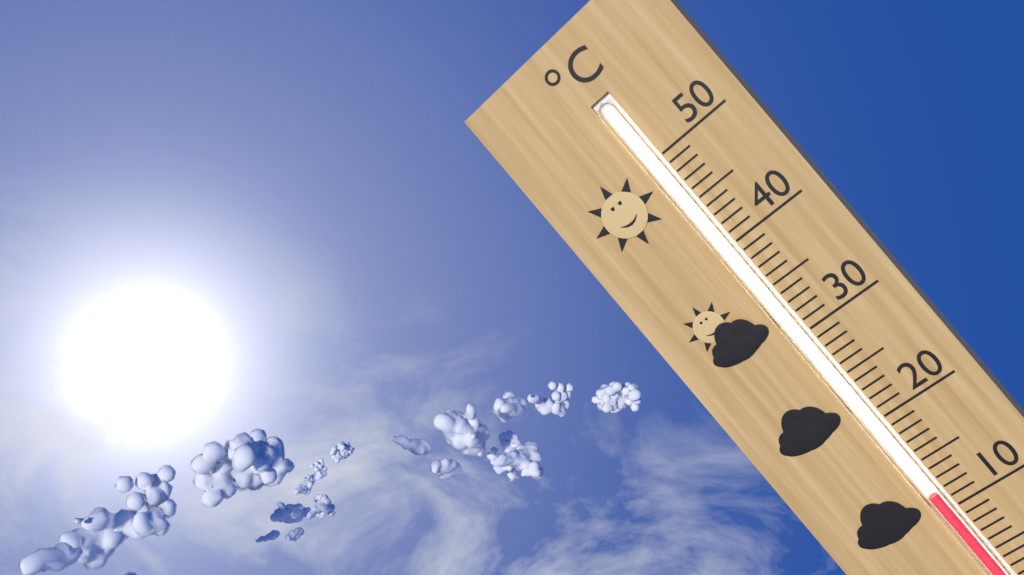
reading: 12 °C
